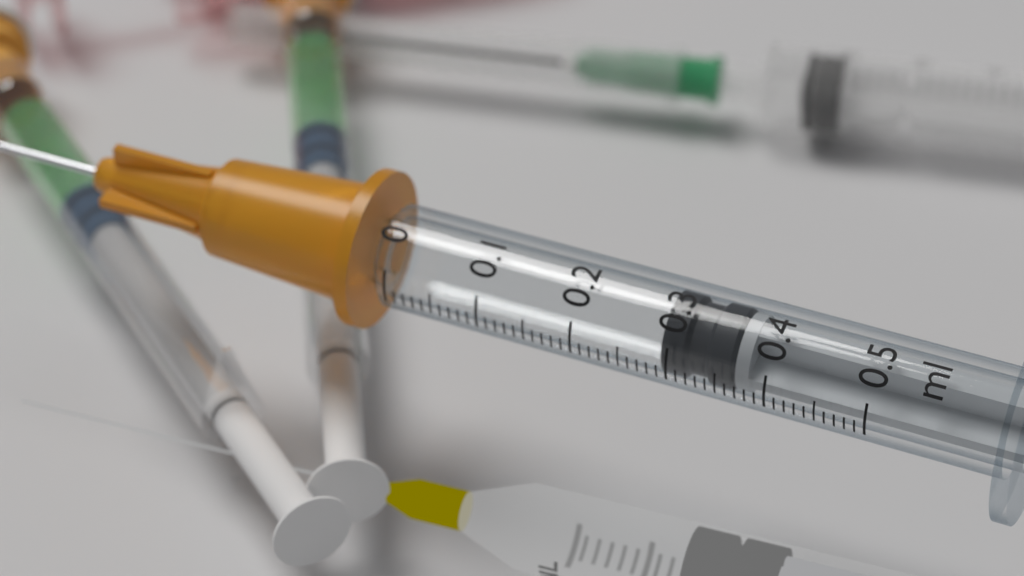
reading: 0.29 ml
